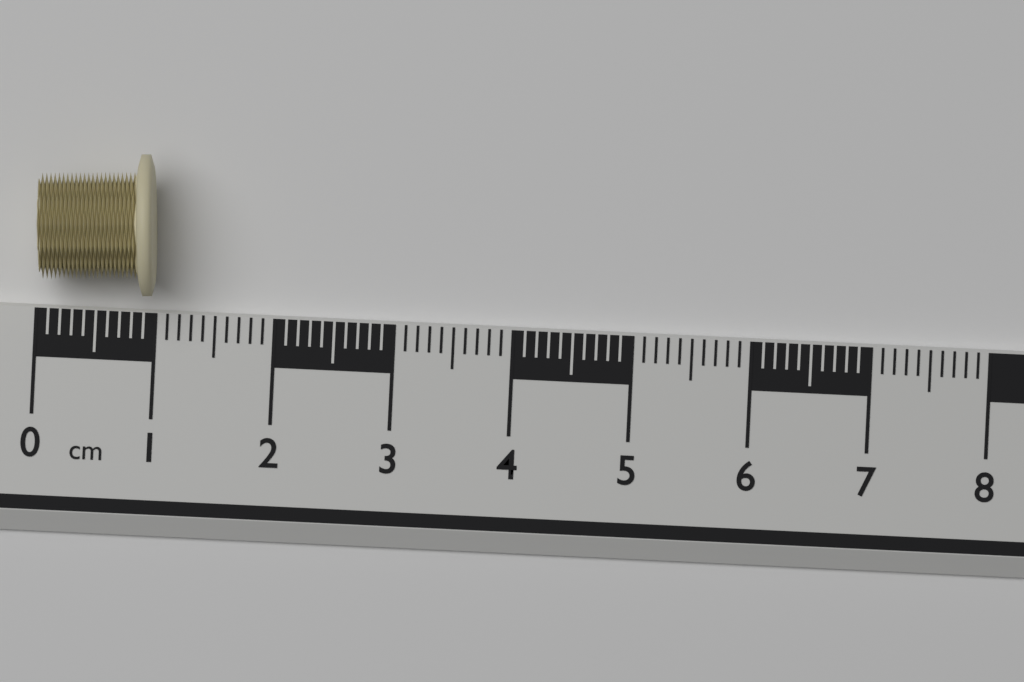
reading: 1.0 cm
